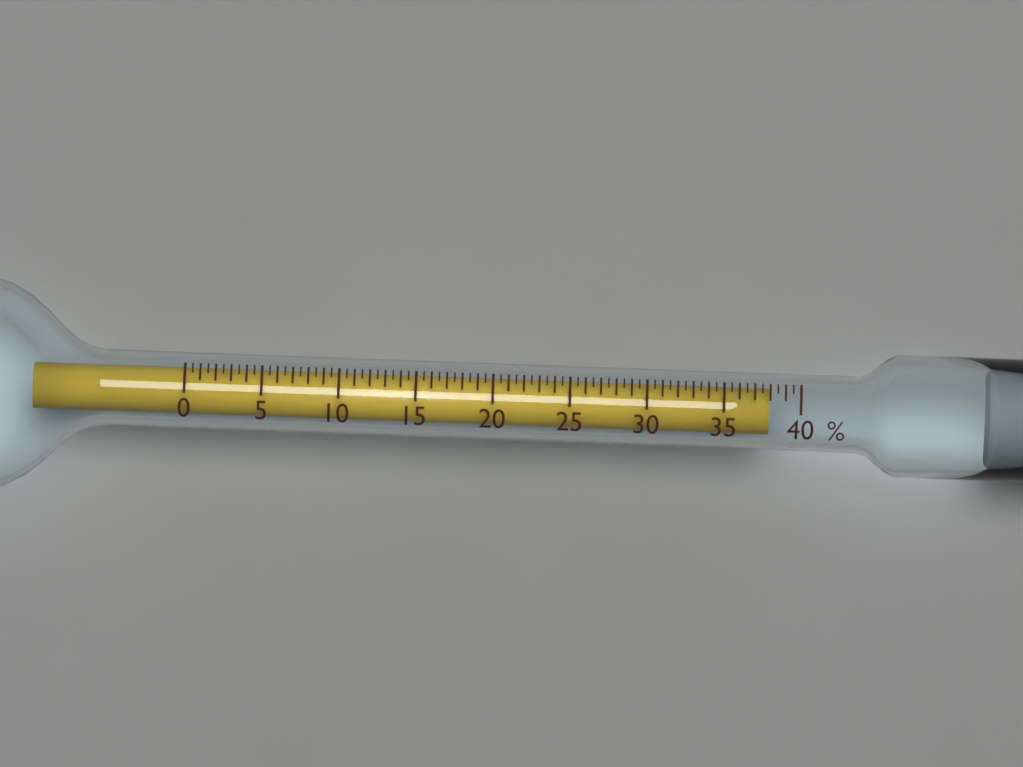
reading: 38.0 %
